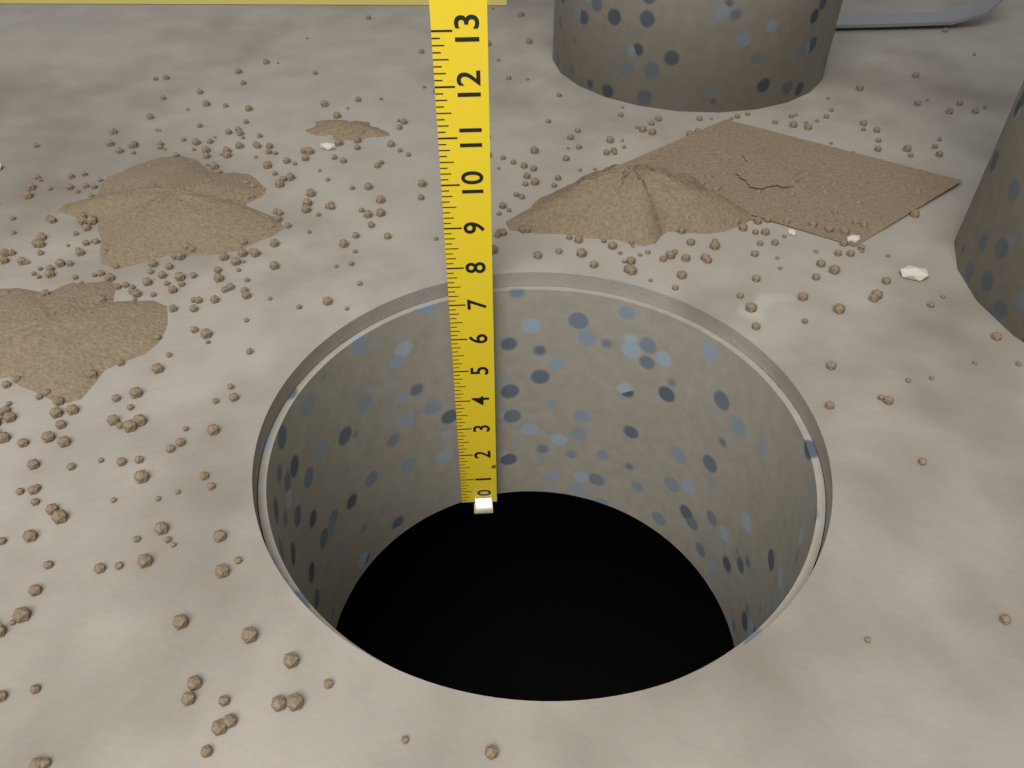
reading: 7.125 in
